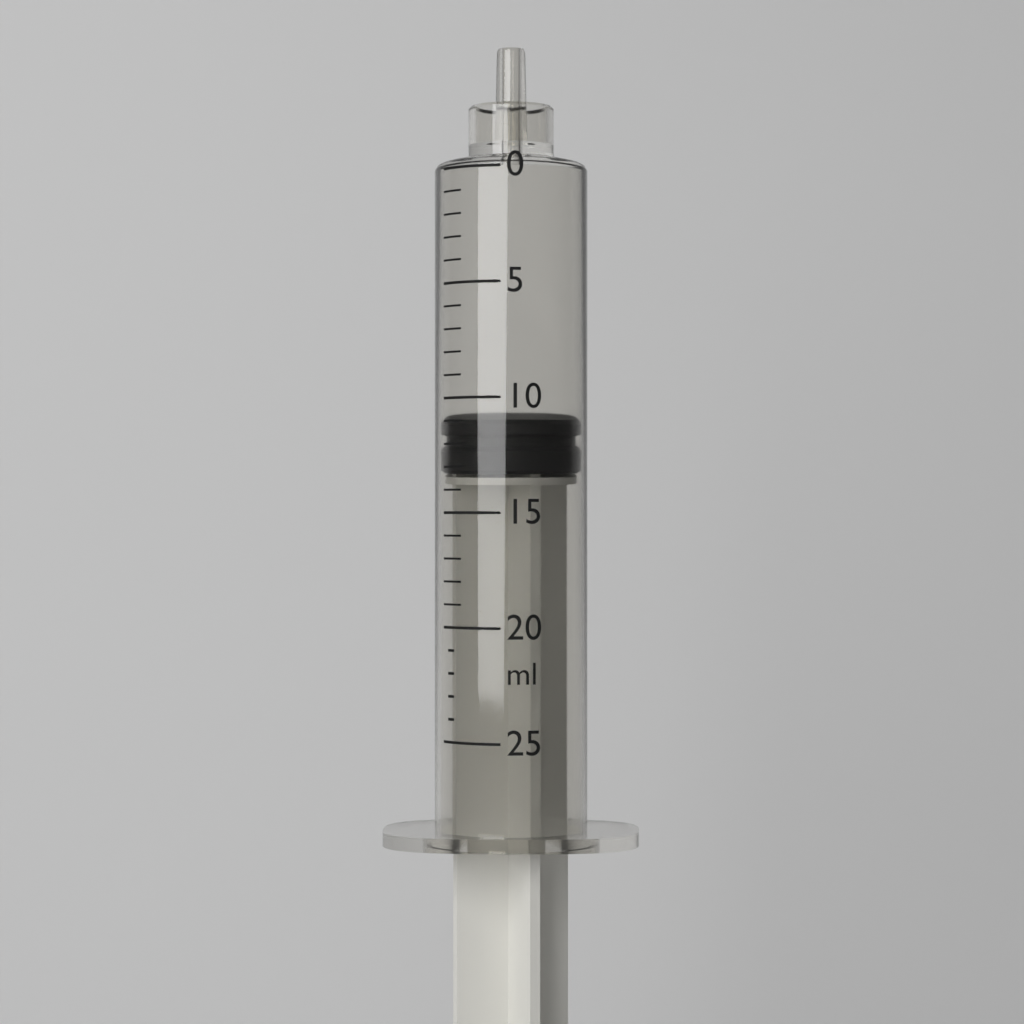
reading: 11 ml
